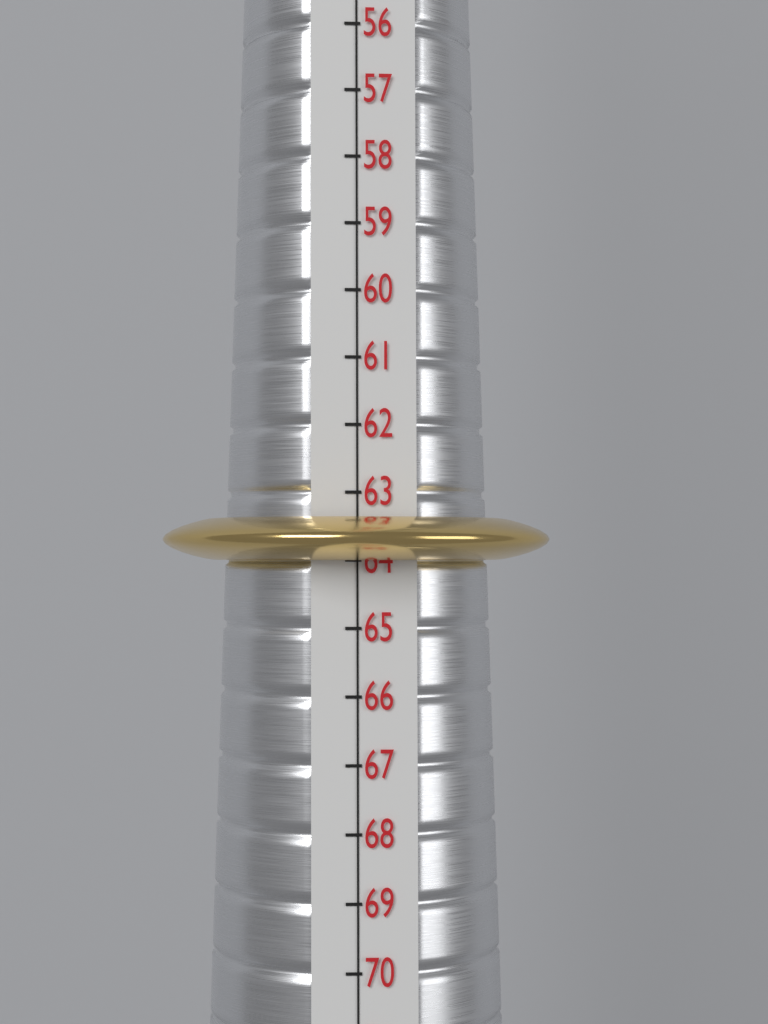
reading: 64 (no unit)
